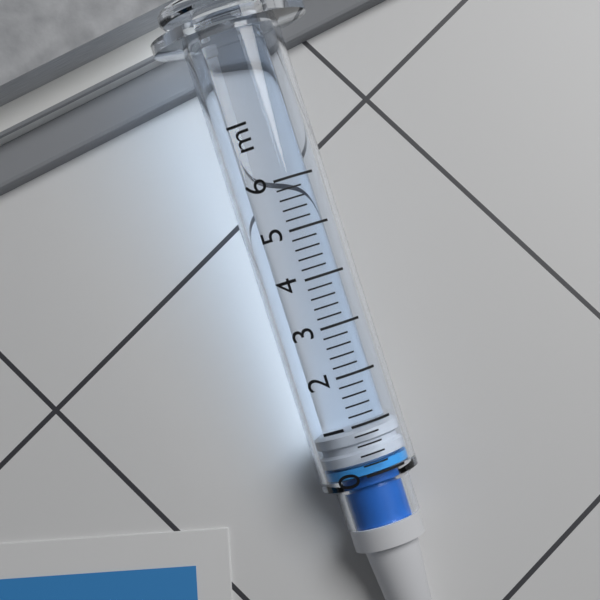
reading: 0.2 ml
